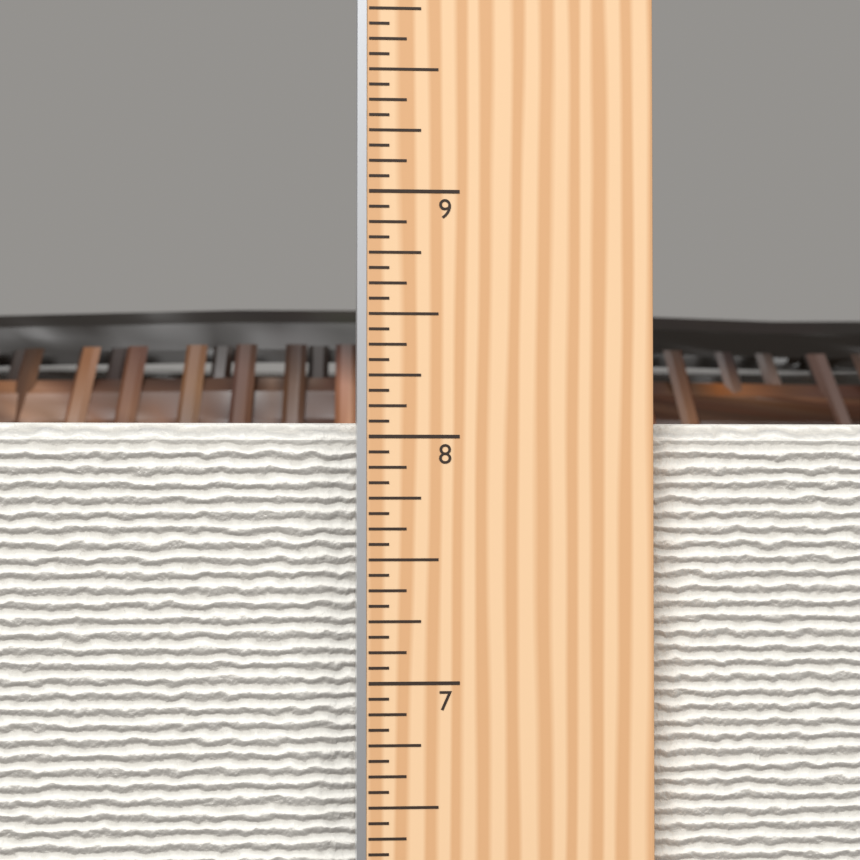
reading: 8.0625 in
